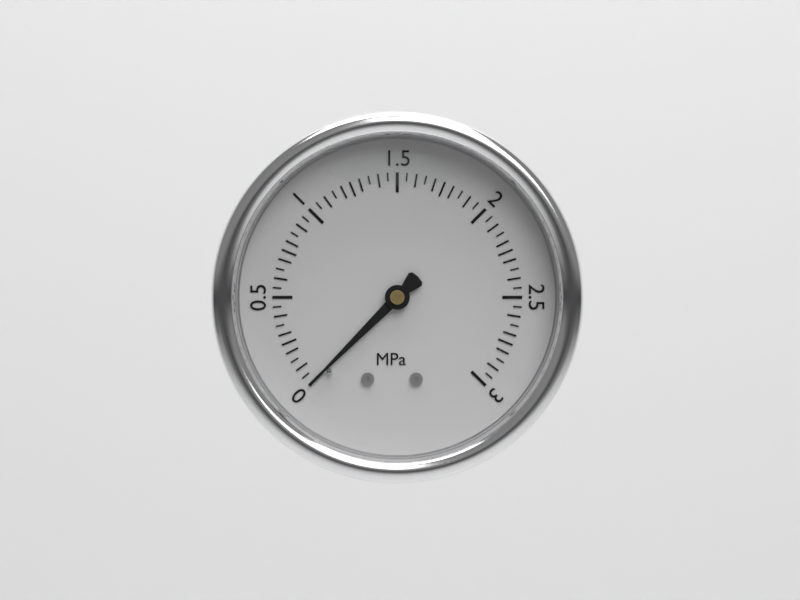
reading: 0.00 MPa
